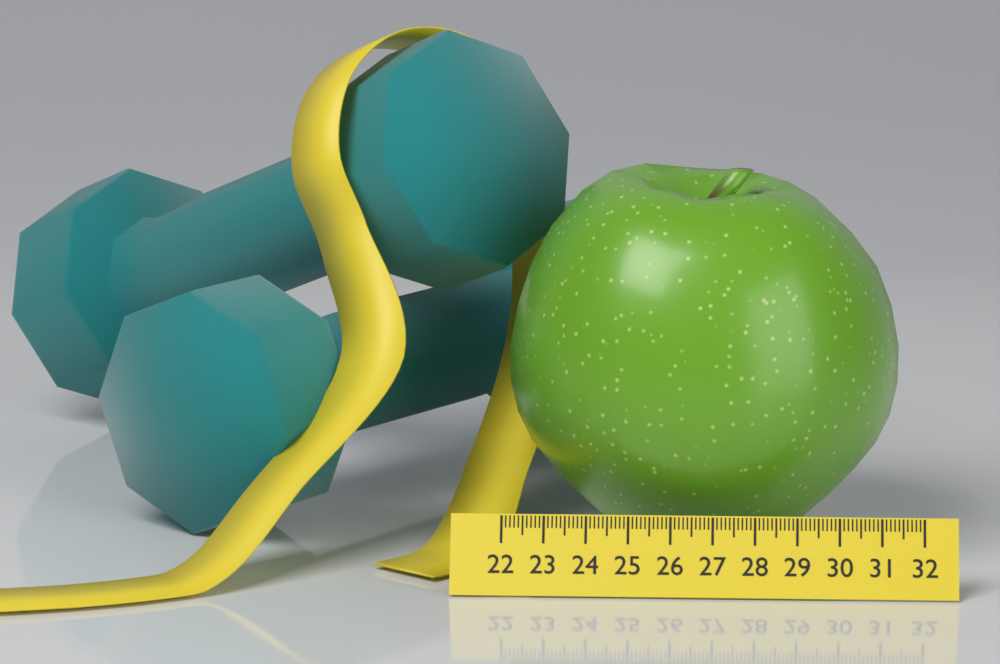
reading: 31.5 (no unit)
